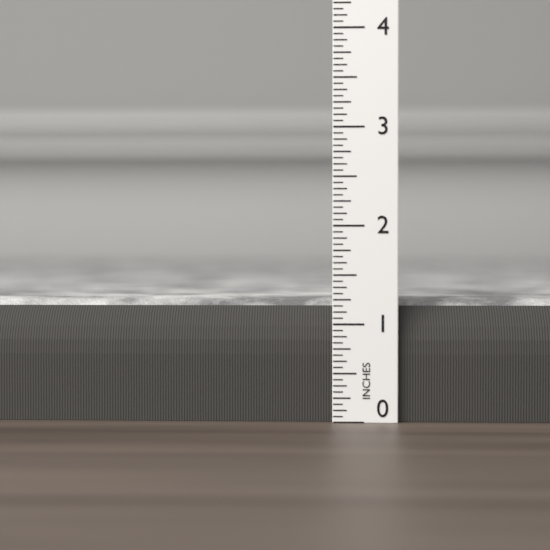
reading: 1.2500 in
